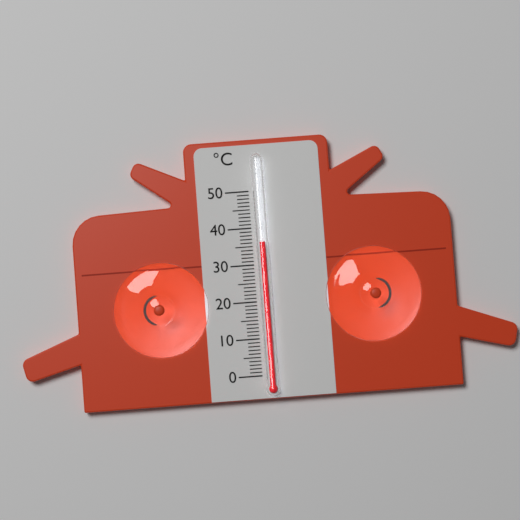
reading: 36 °C
